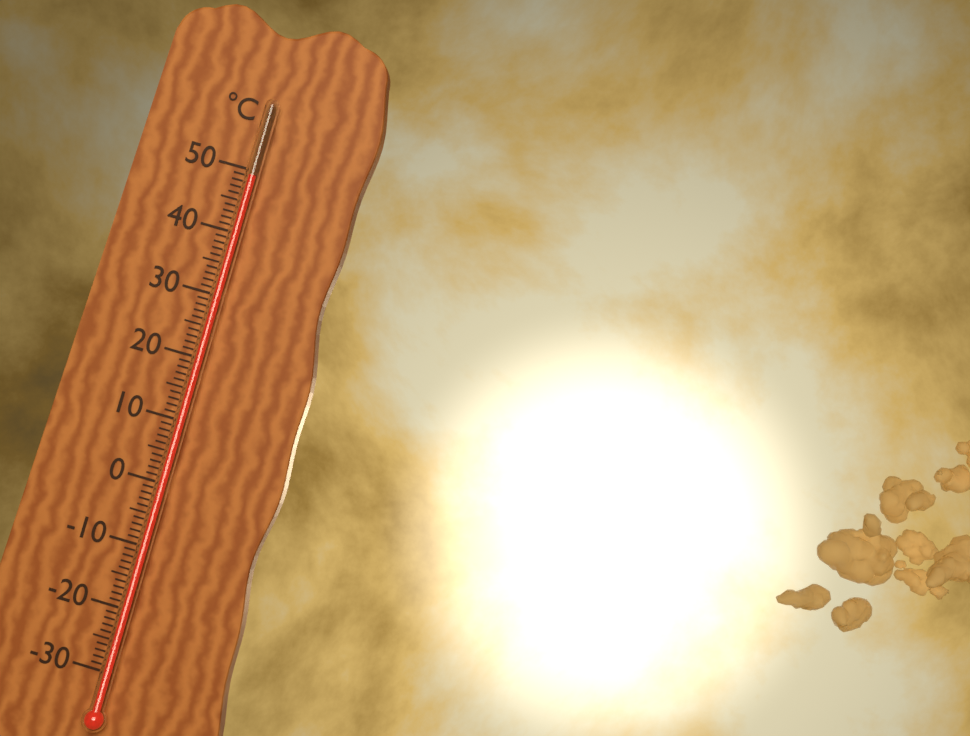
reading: 49 °C
